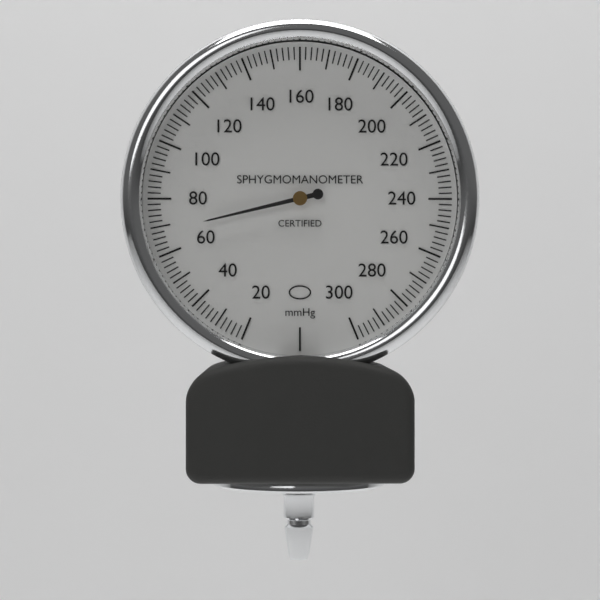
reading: 68 mmHg
